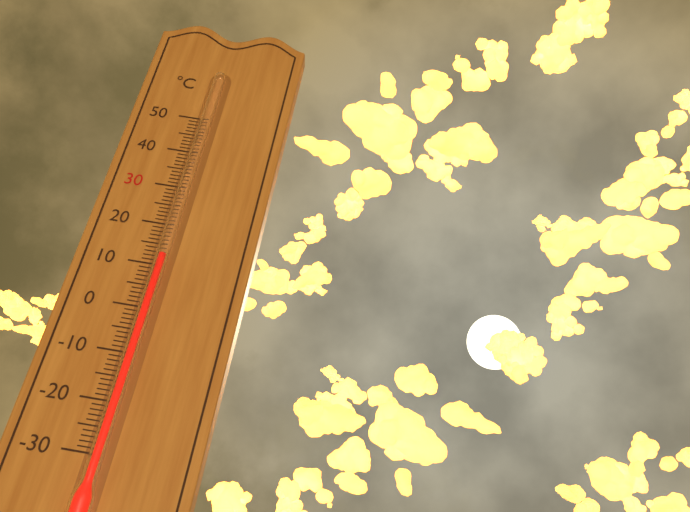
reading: 12 °C
